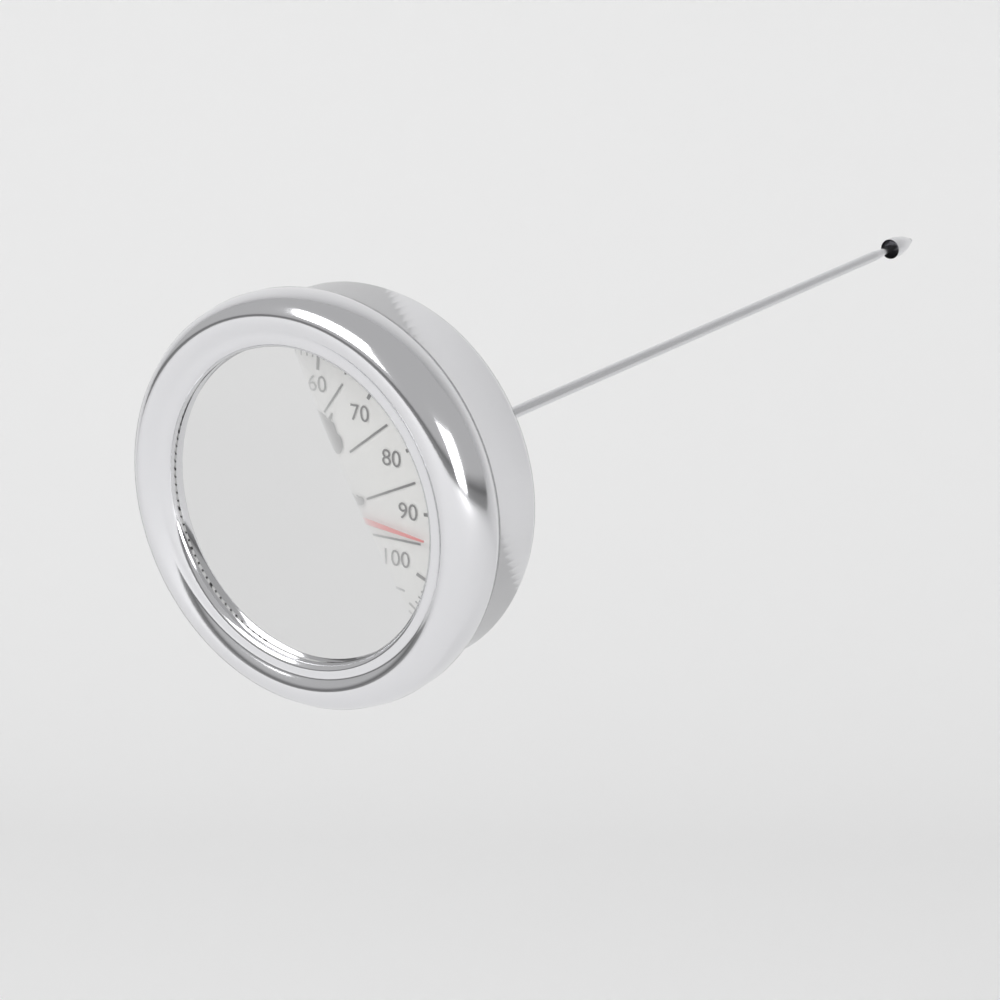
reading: 94 °C
